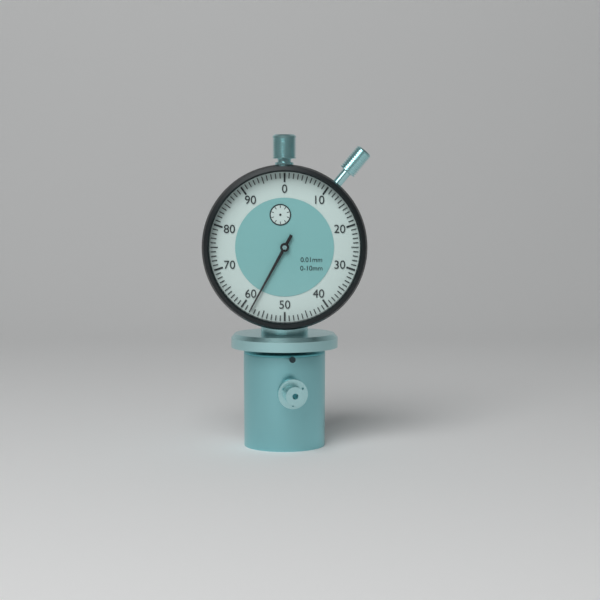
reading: 0.58 mm
